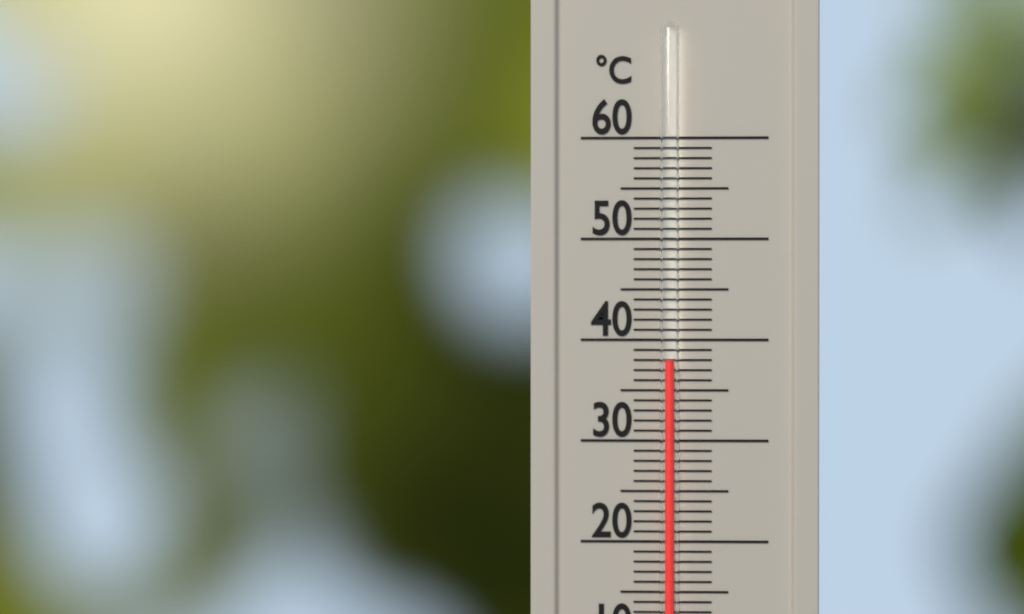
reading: 38 °C
